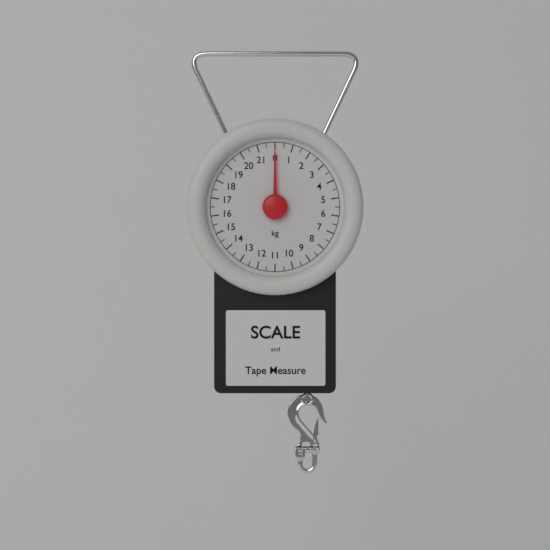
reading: 0.0 kg
